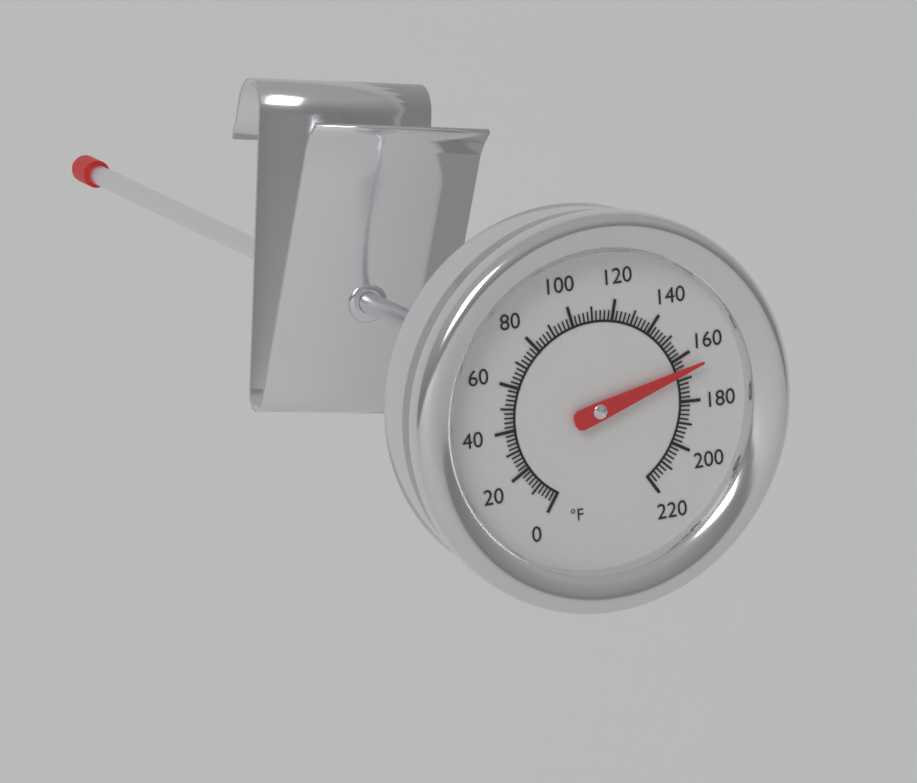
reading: 166 °F
